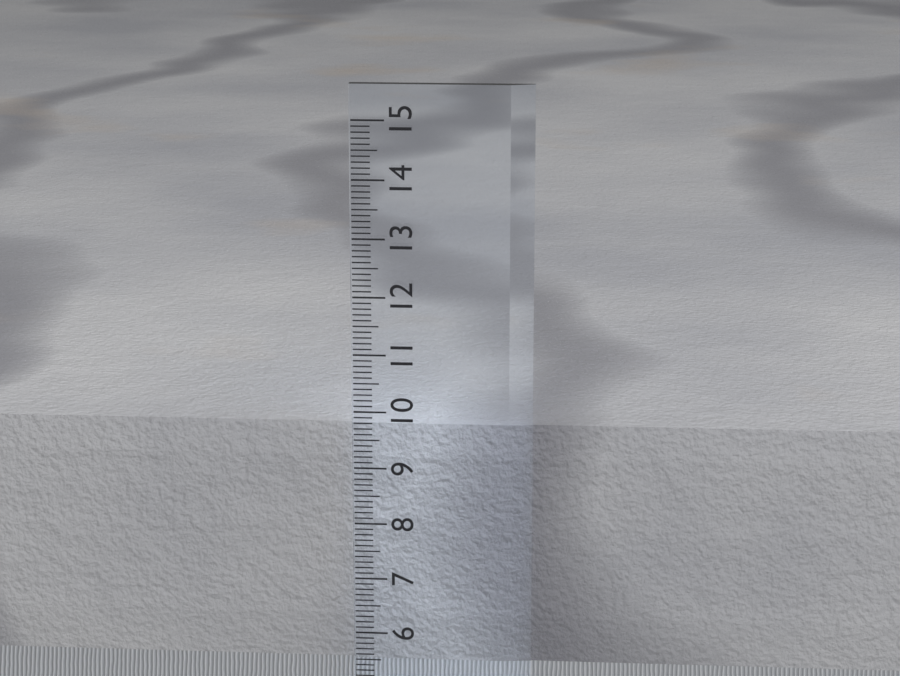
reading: 9.7 cm
